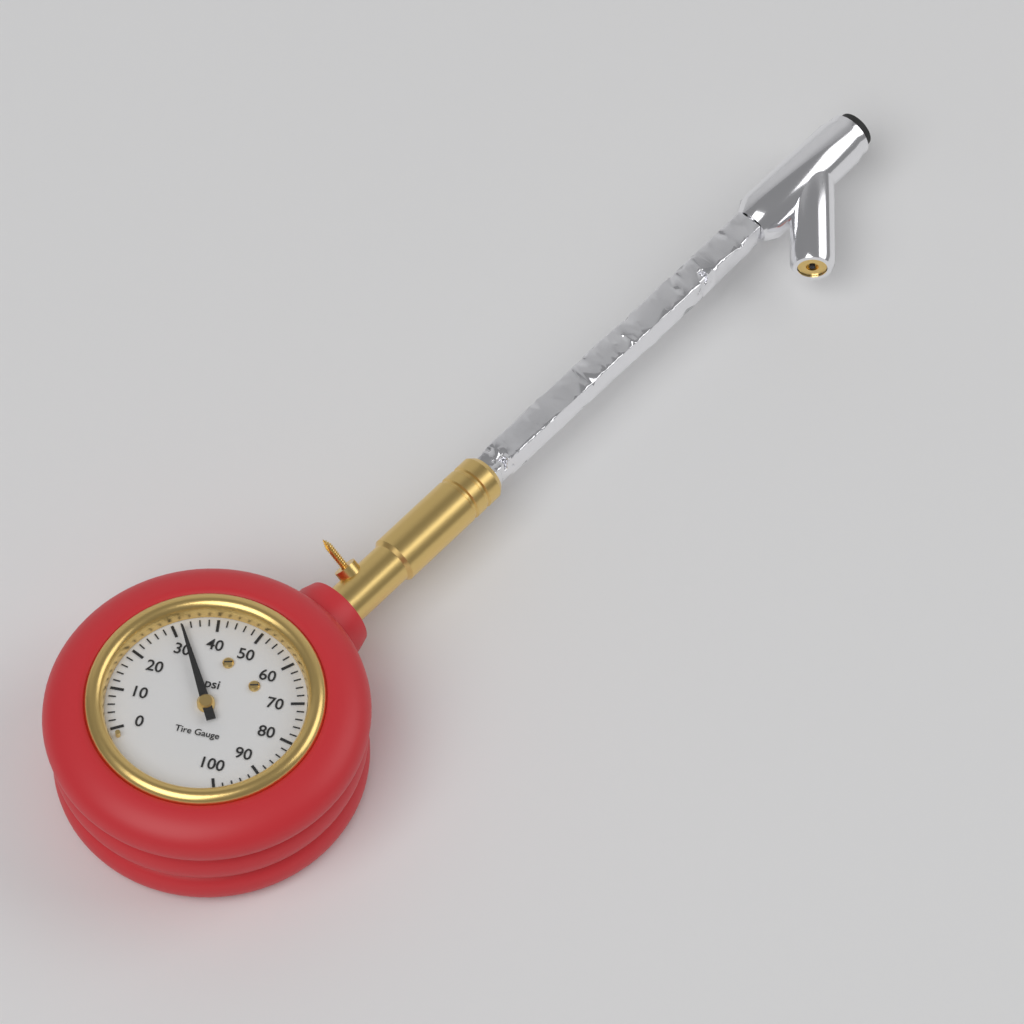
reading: 32 psi
